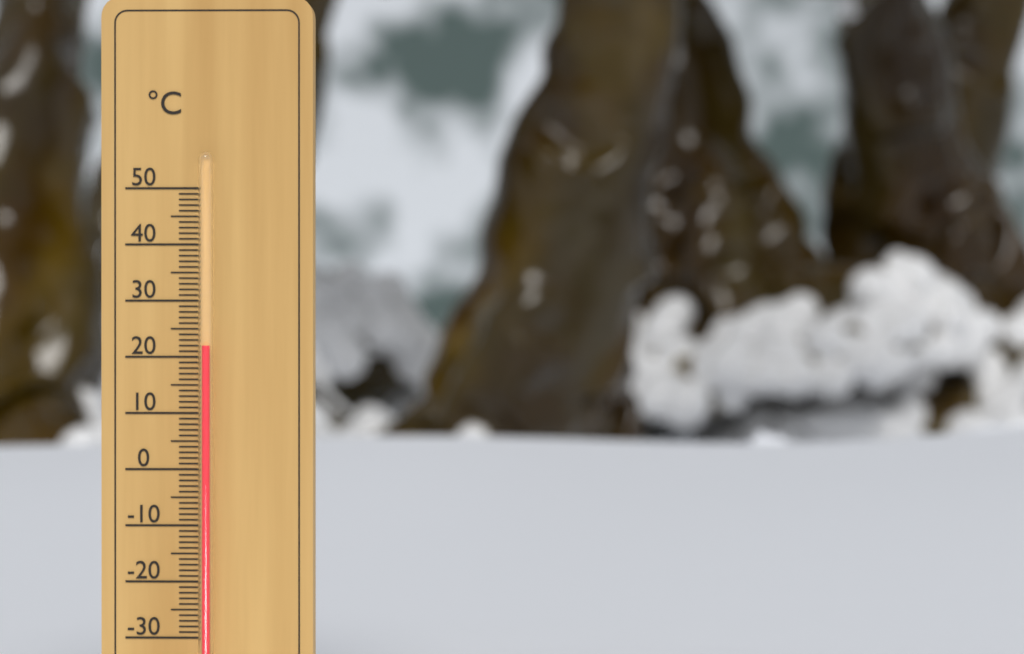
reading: 22 °C
